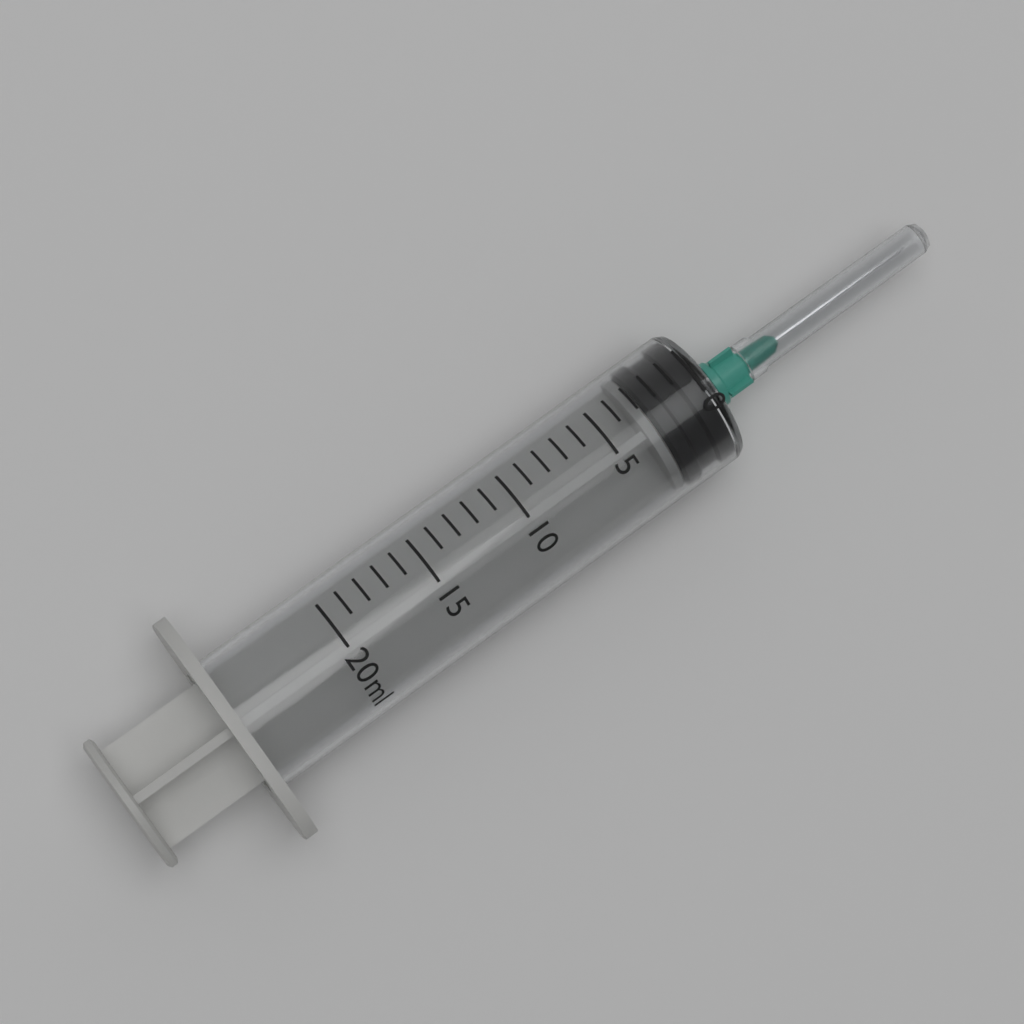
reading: 0 ml
